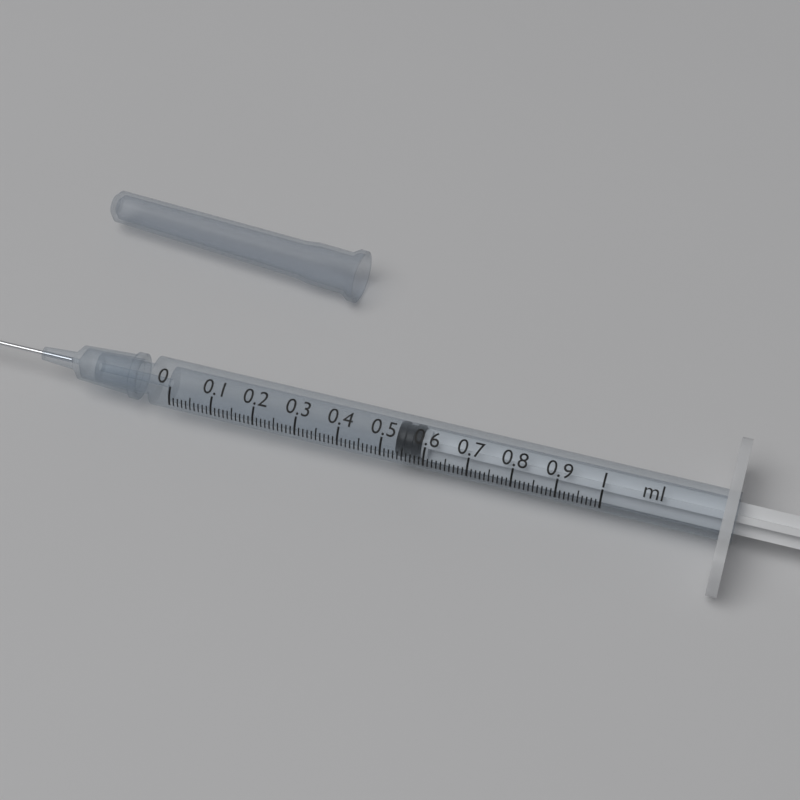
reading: 0.53 ml
